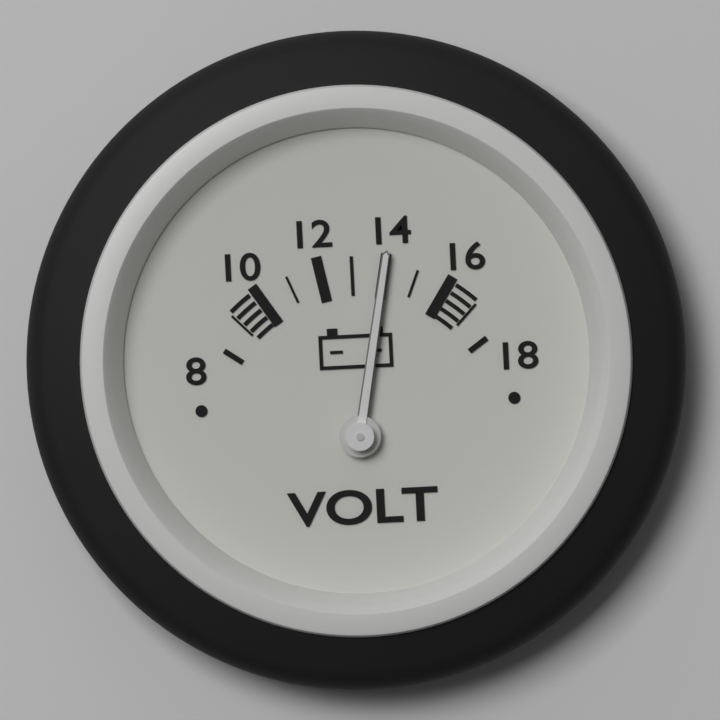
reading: 14 V
